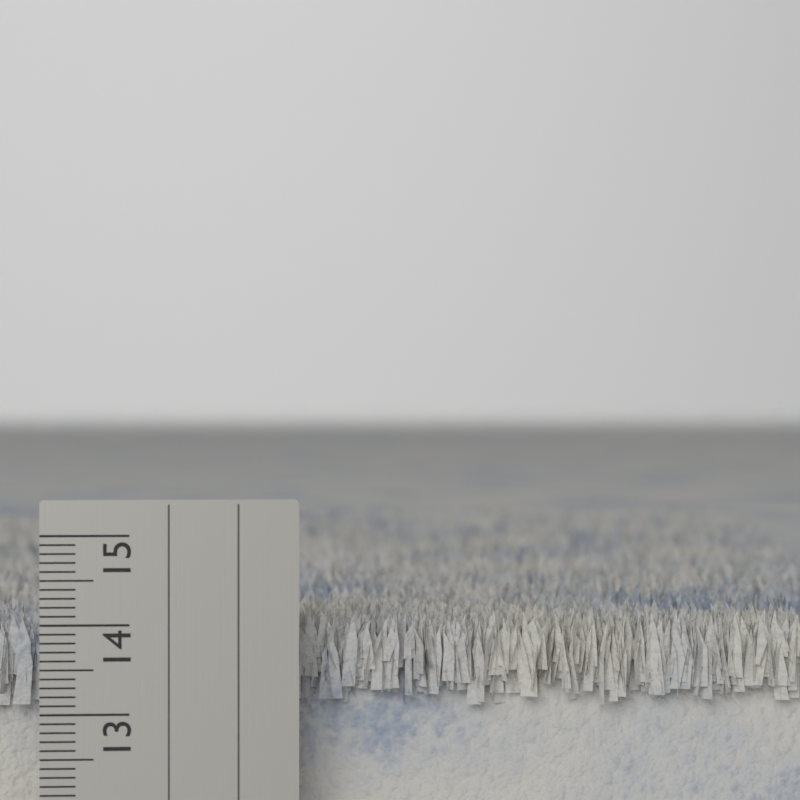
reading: 14.1 cm
